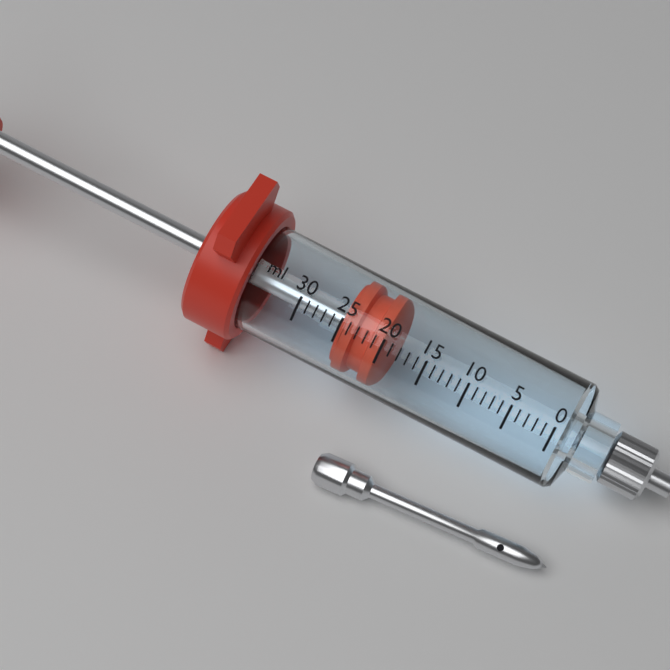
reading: 20 ml
